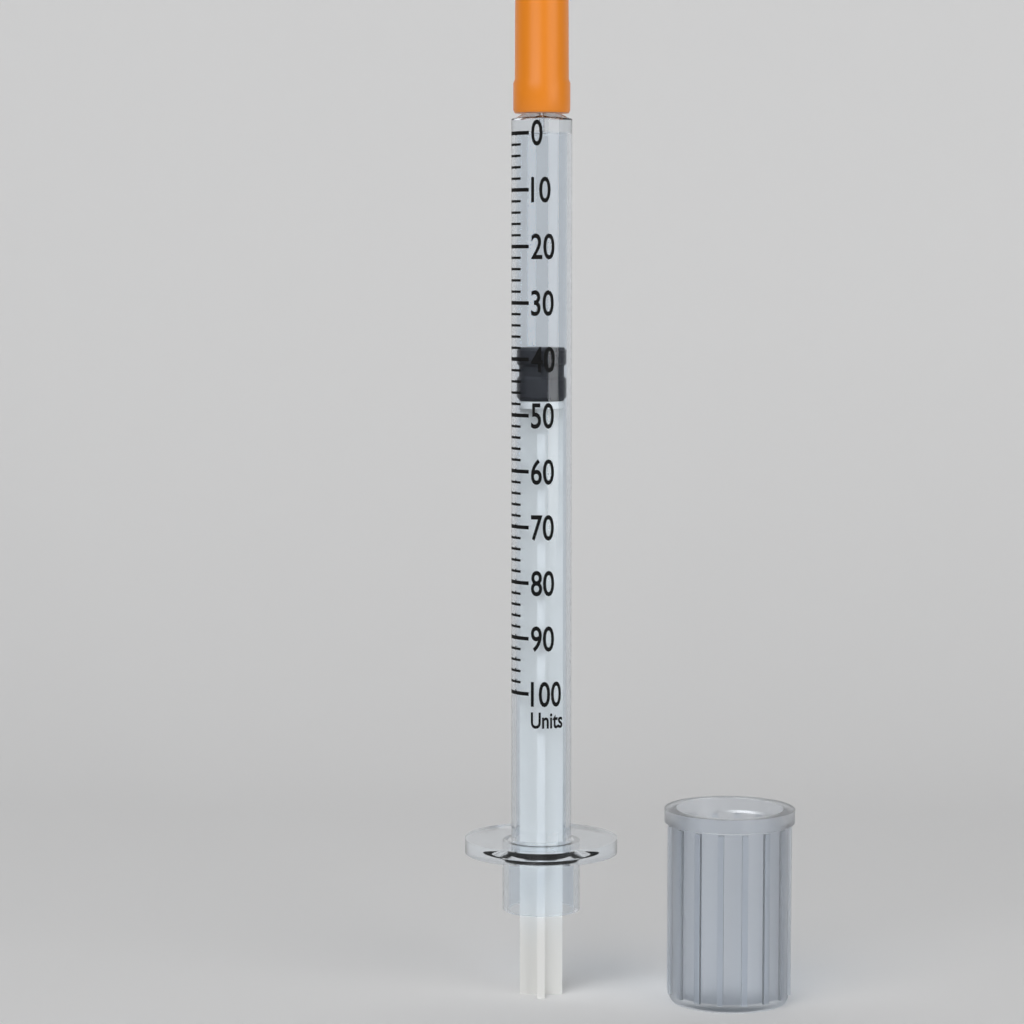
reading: 38 units
